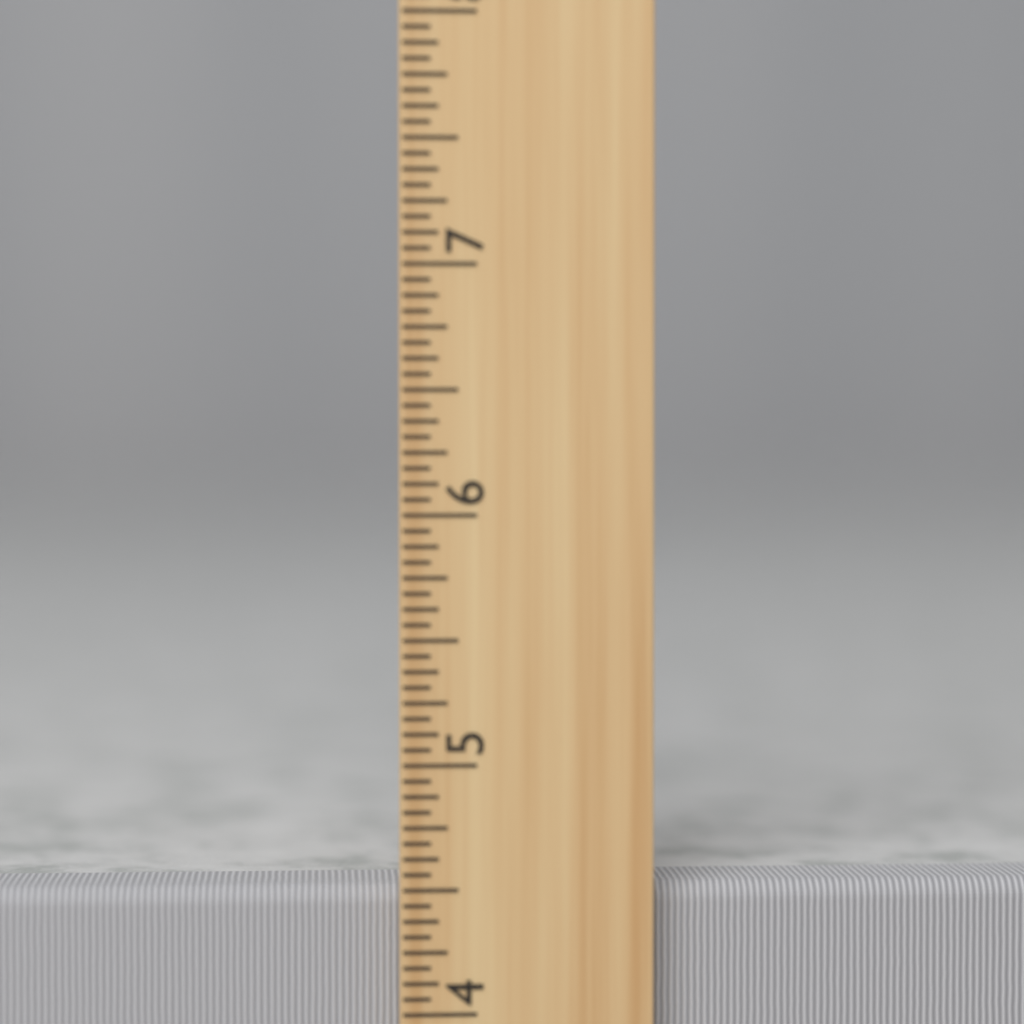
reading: 4.5000 inch
